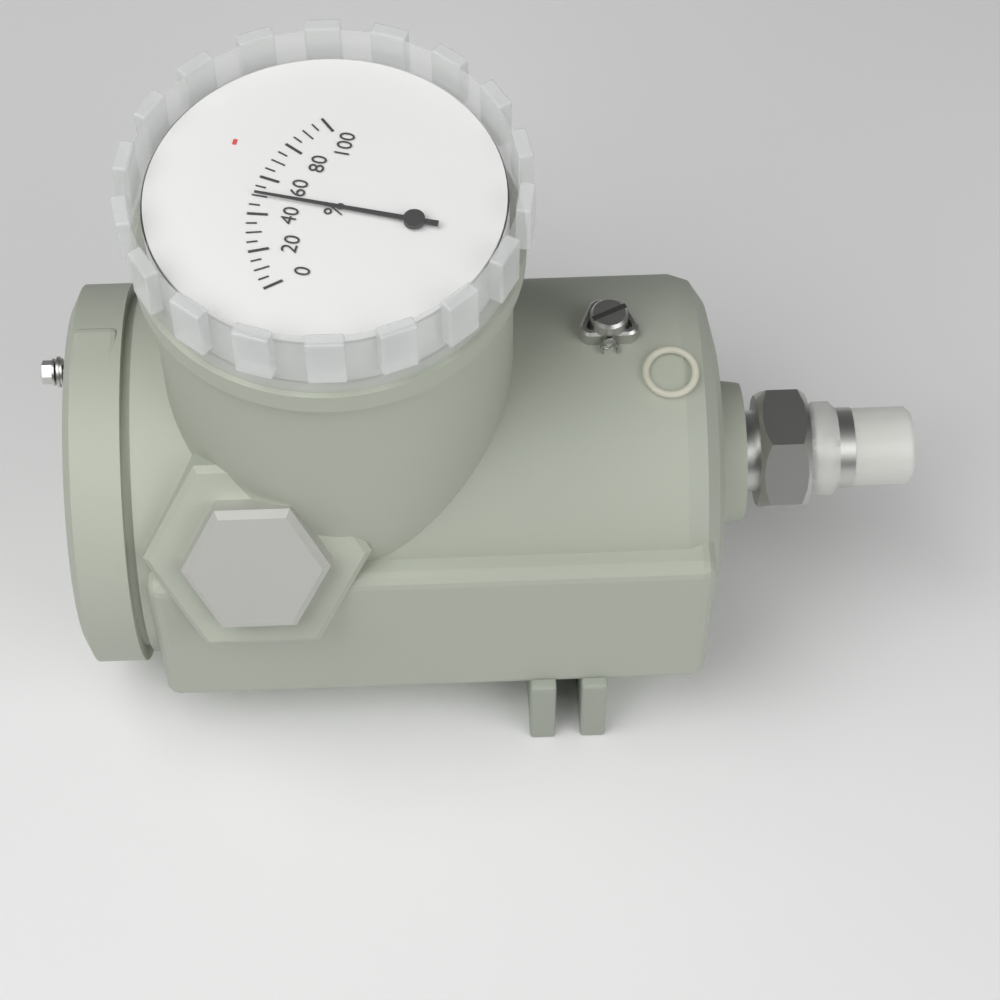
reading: 50 %
